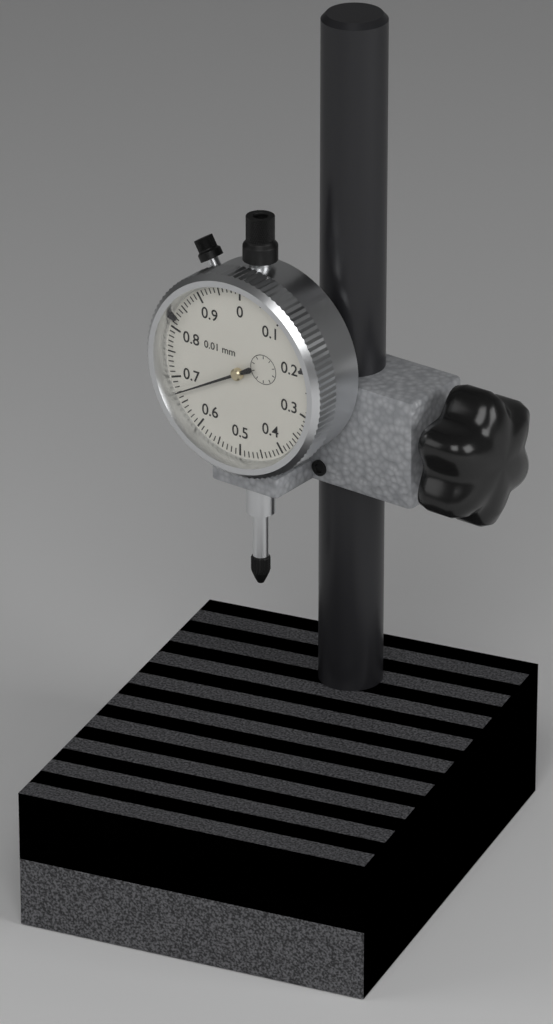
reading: 0.67 mm
